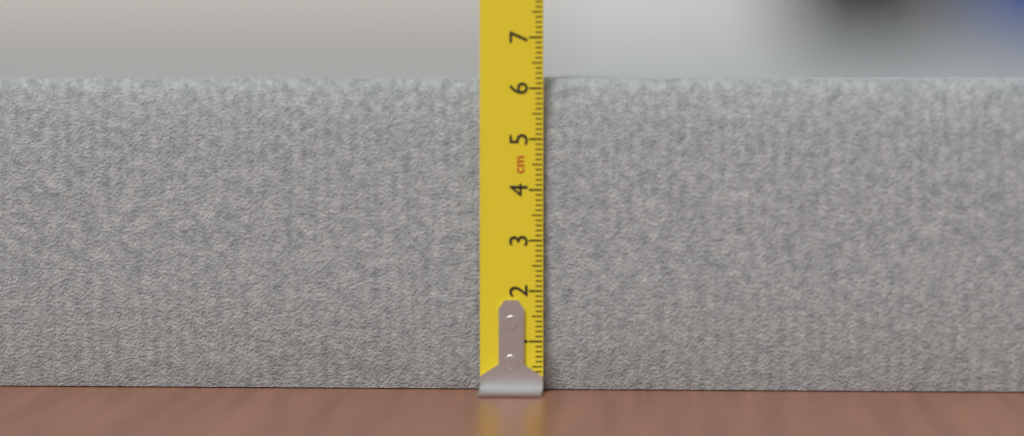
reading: 6.2 cm
